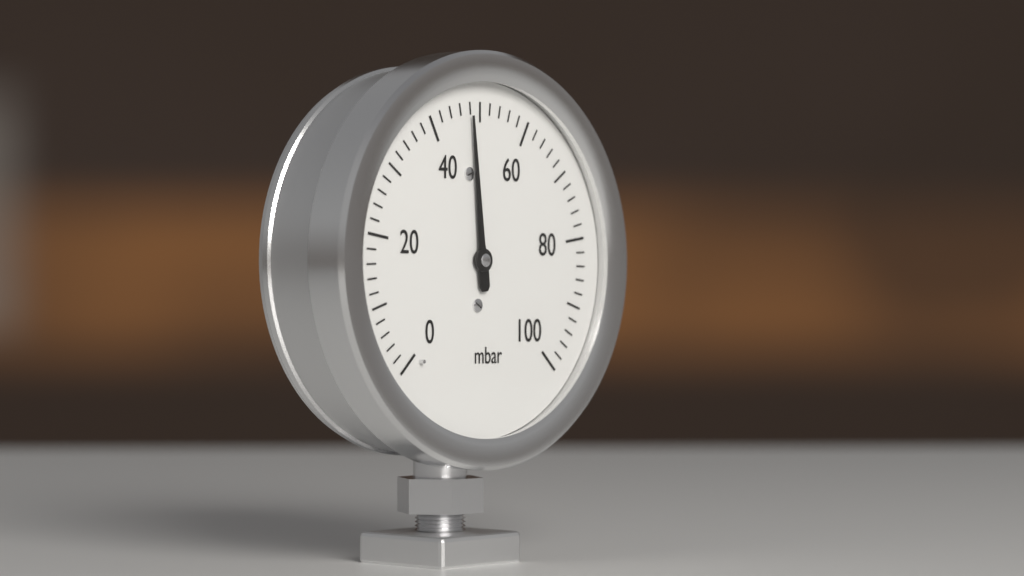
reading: 48 mbar
